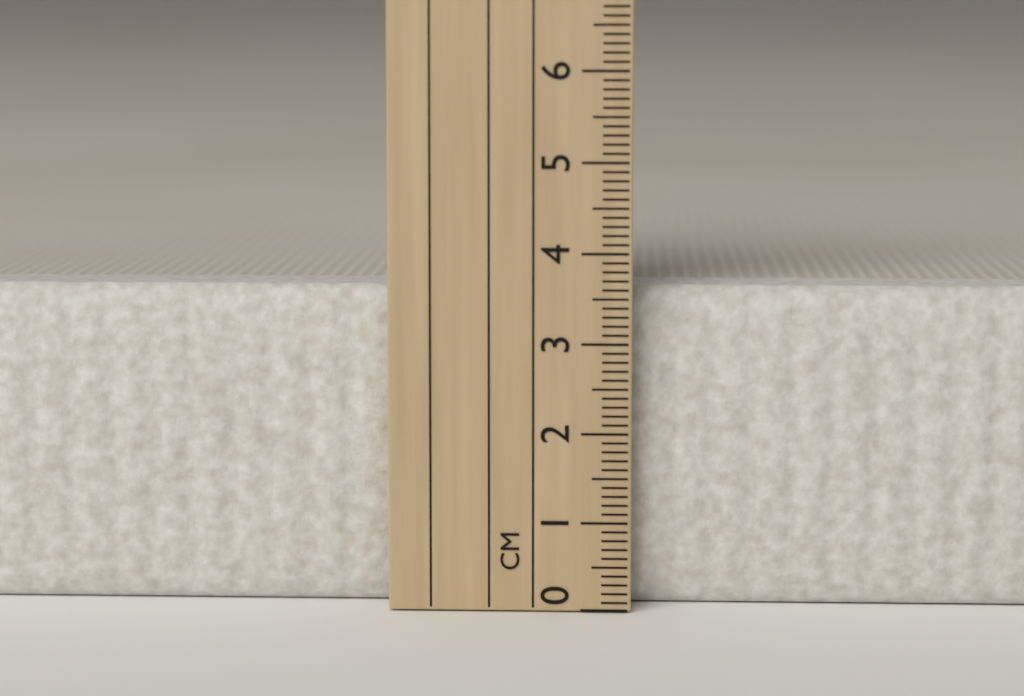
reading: 3.6 cm
